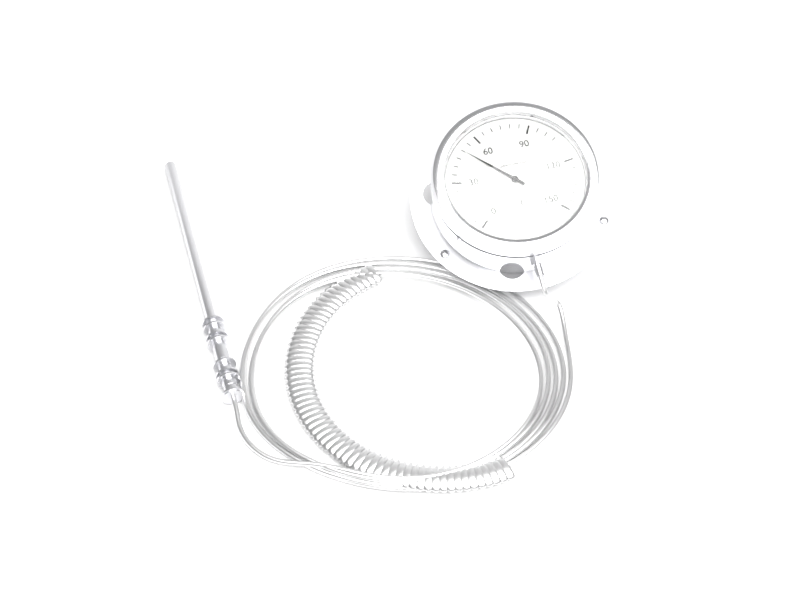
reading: 50 °C
